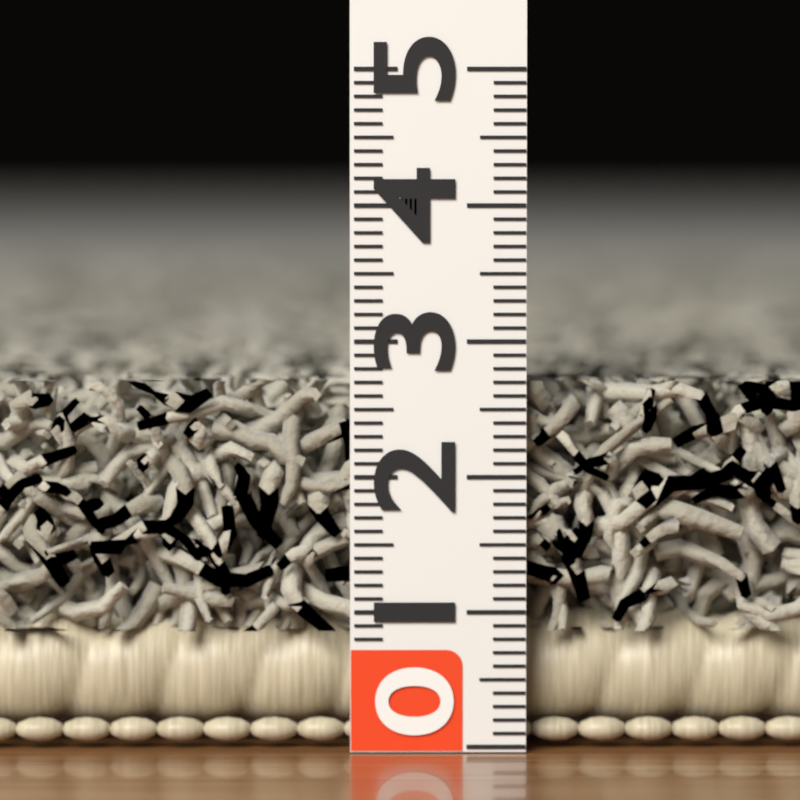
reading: 2.7 (no unit)
